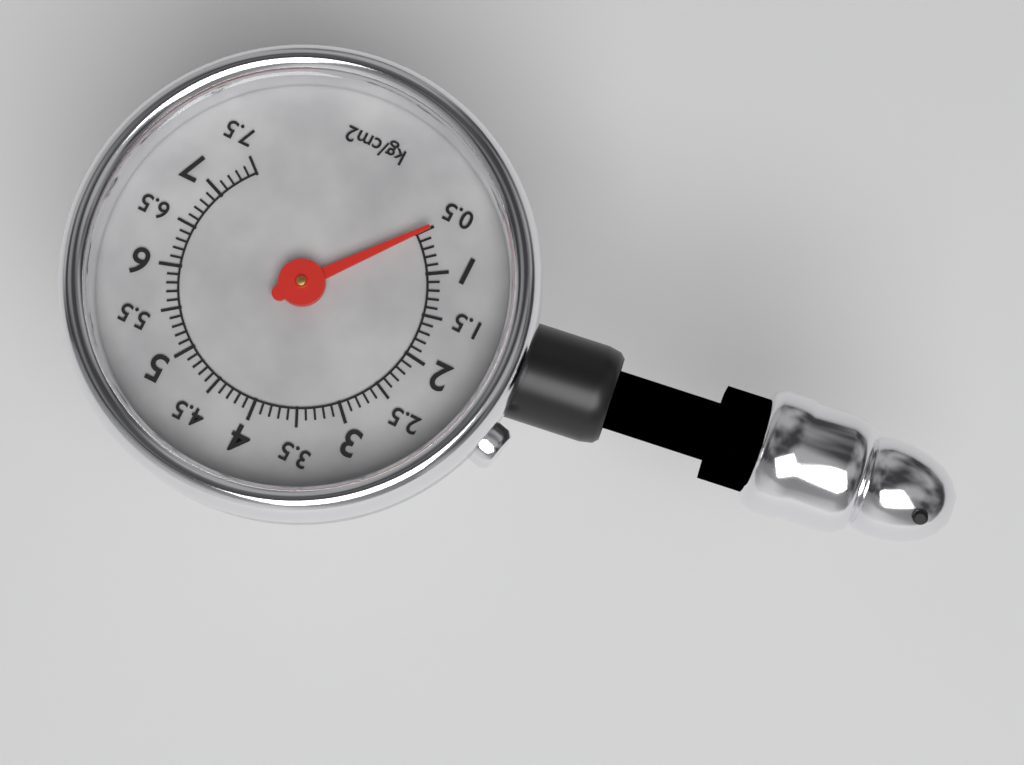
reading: 0.5 kg/cm²
